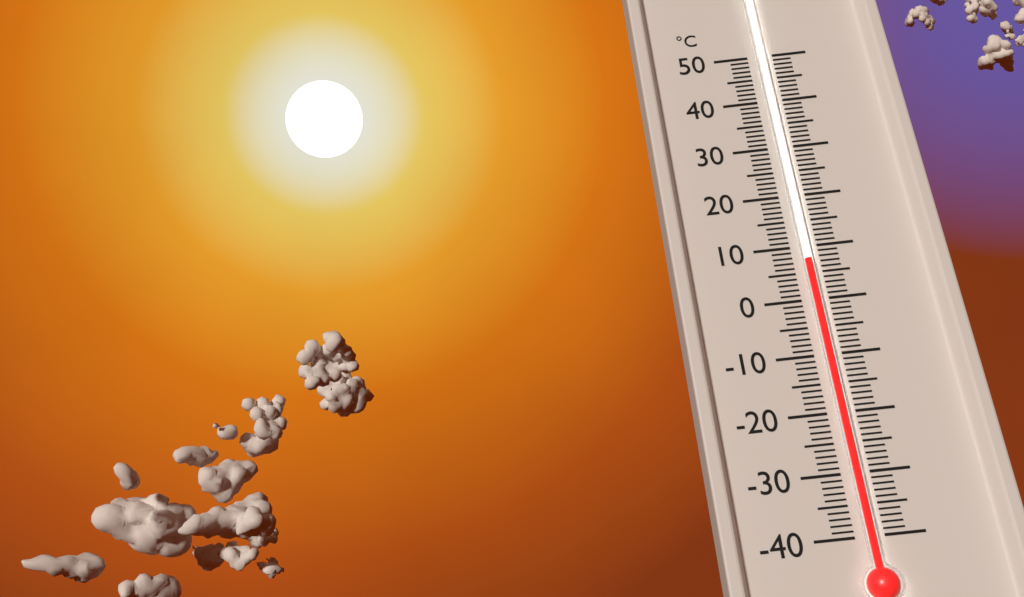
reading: 7 °C
